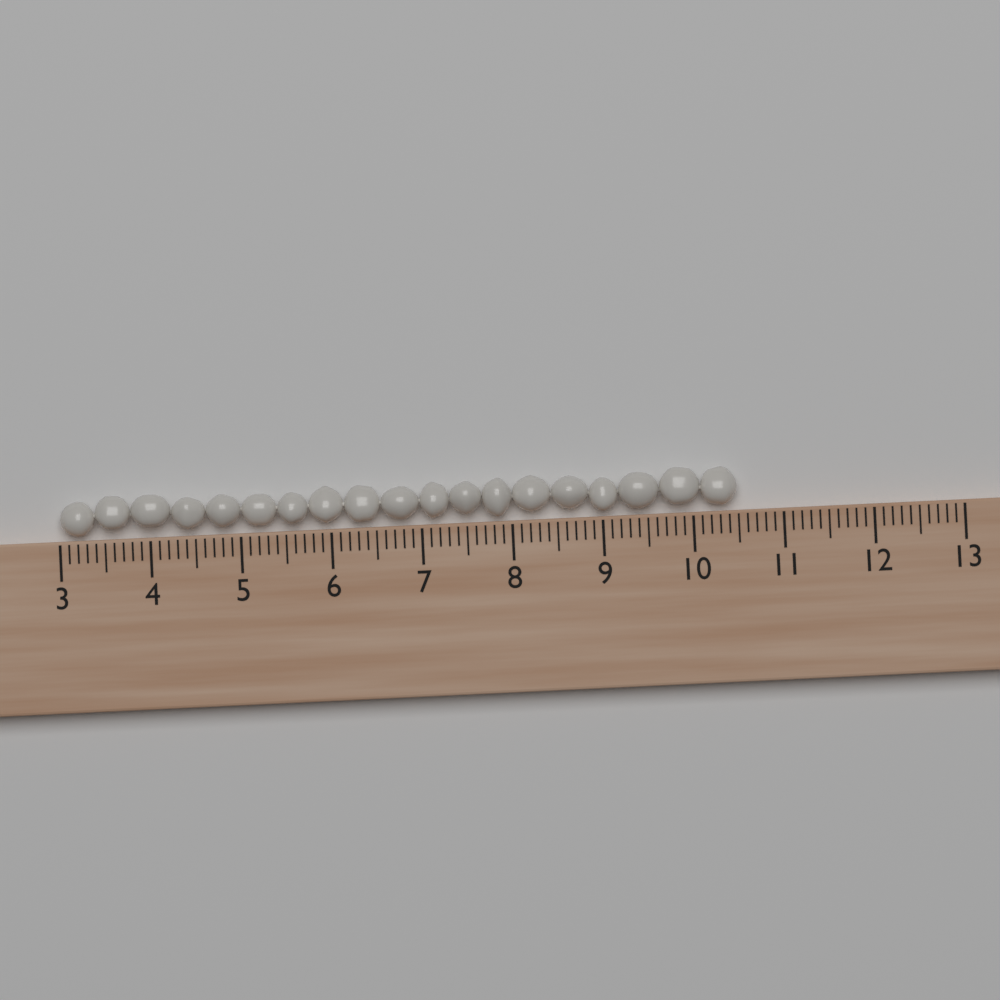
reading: 10.5 (no unit)
